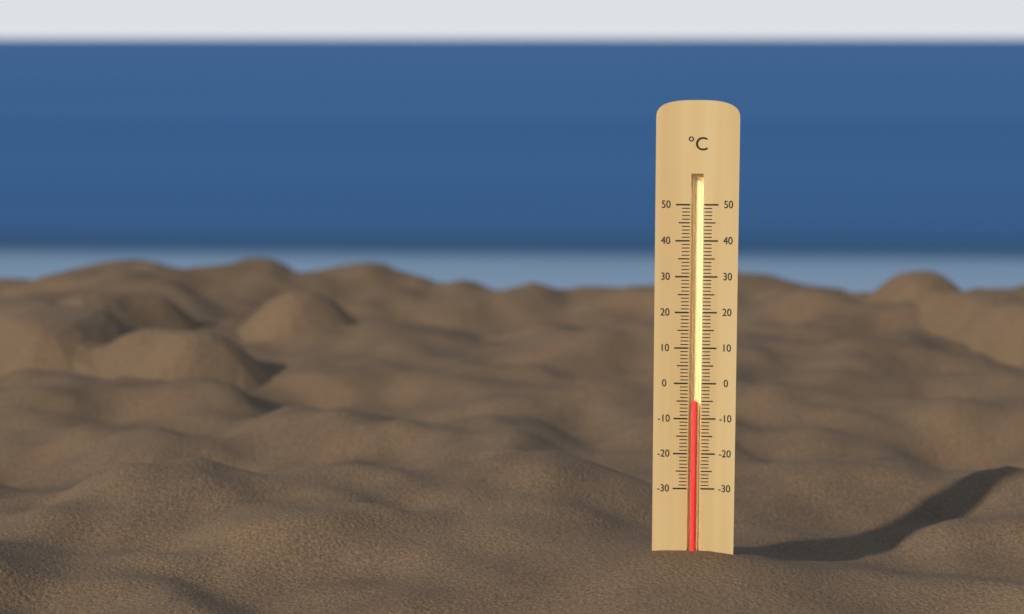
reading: -5 °C
